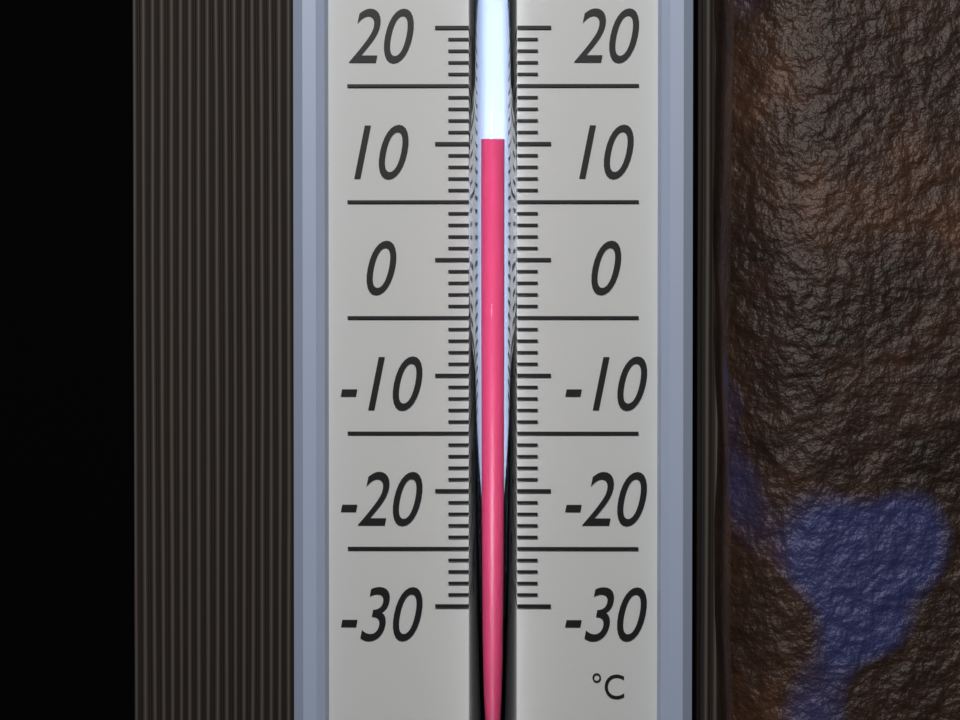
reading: 10 °C
